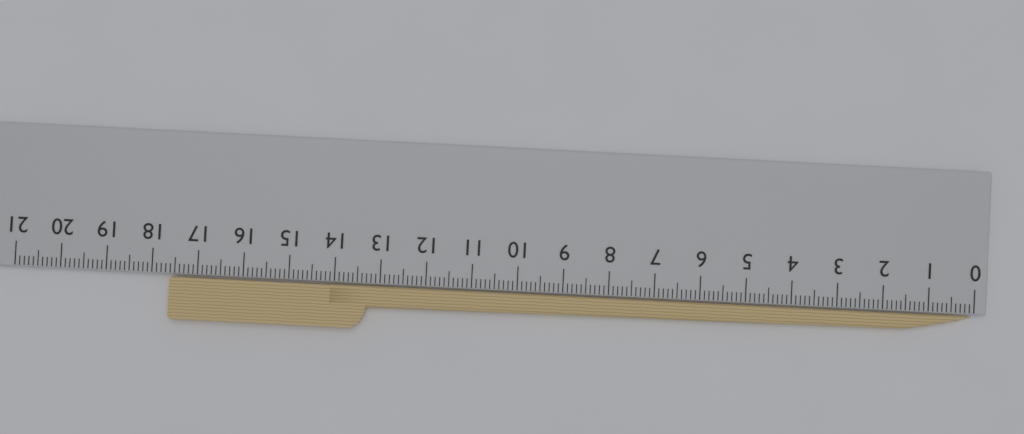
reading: 17.6 cm
